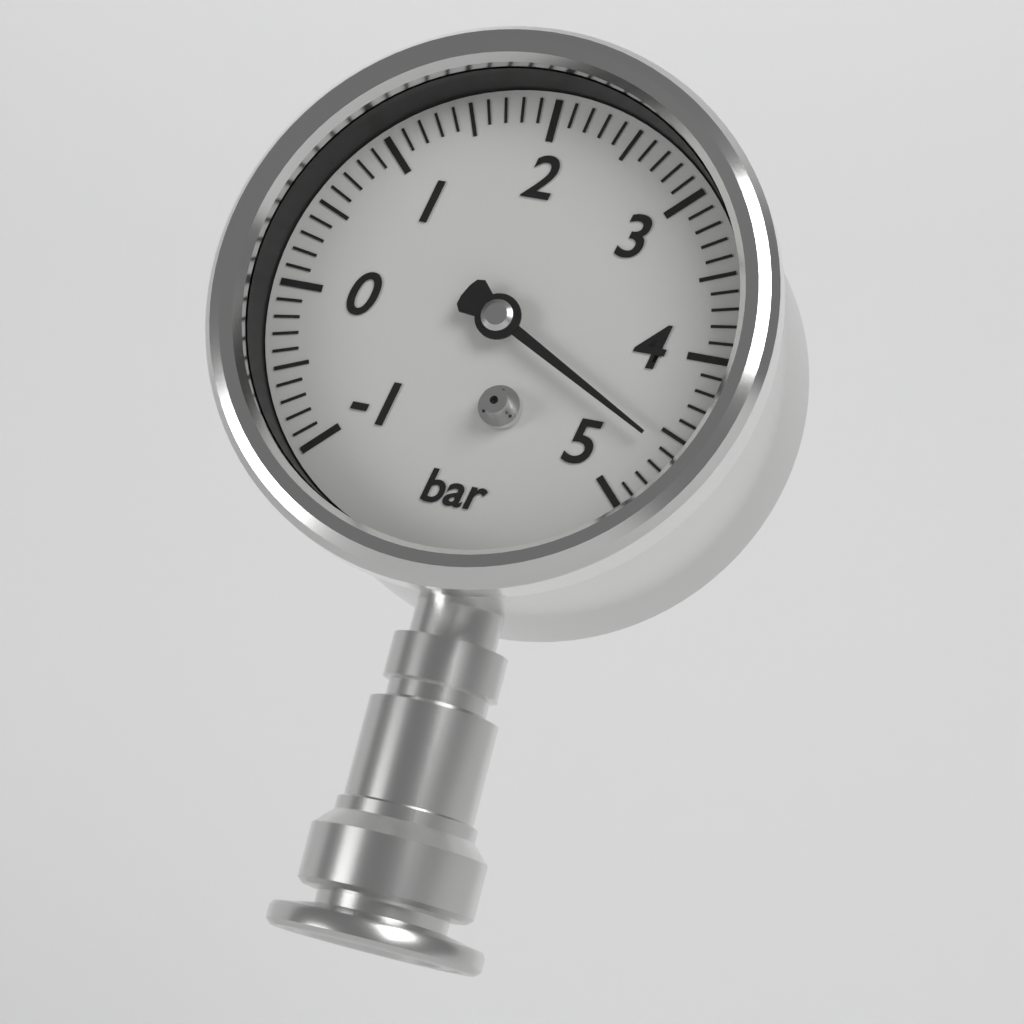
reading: 4.6 bar
